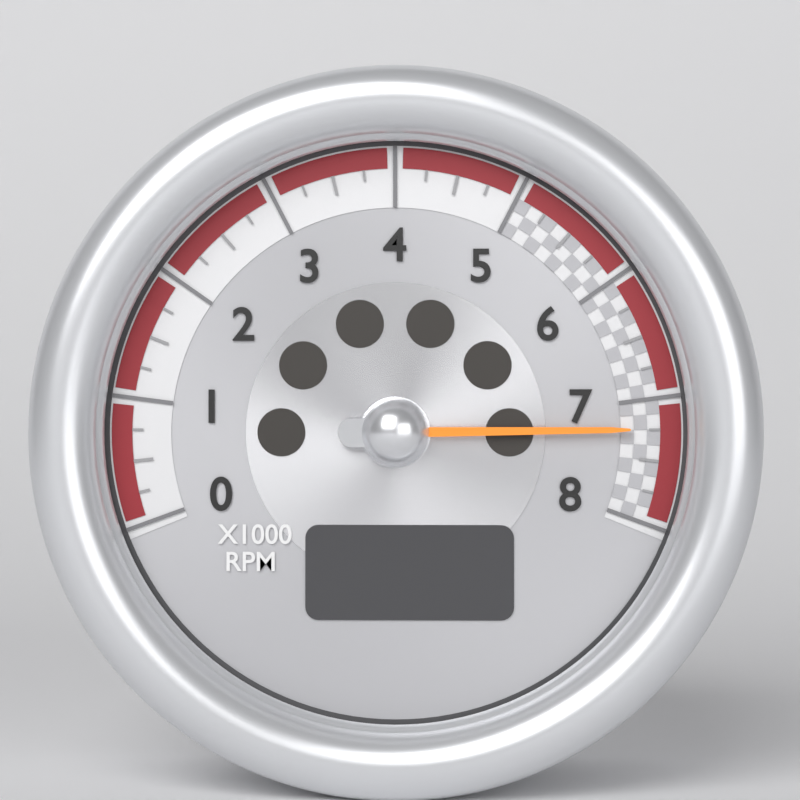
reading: 7.25 x1000 RPM
